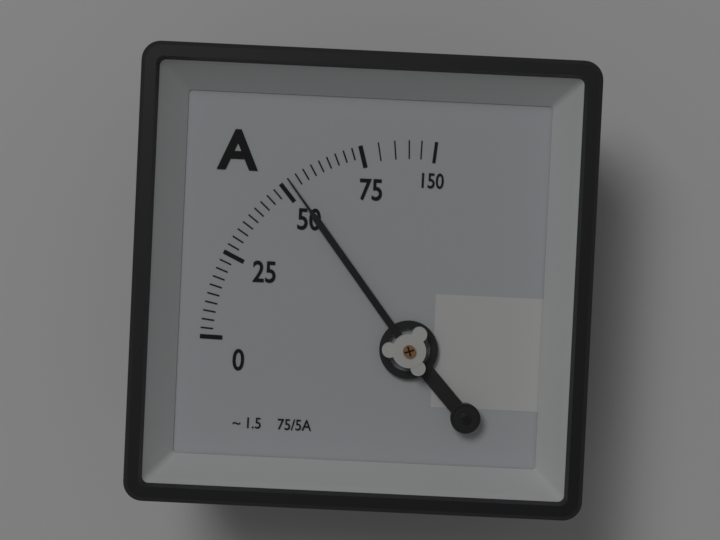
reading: 52.5 A
